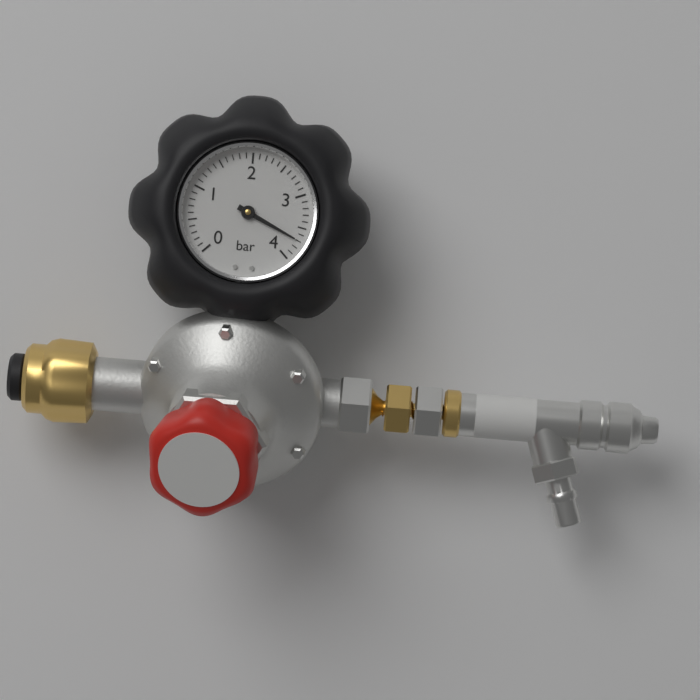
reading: 3.7 bar
